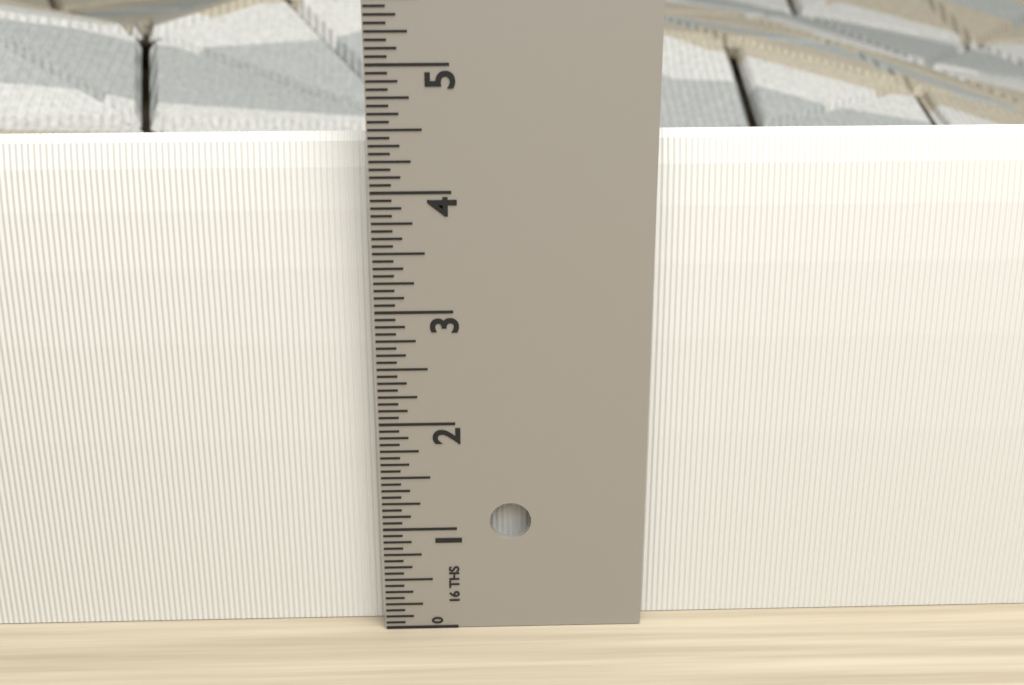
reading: 4.3750 in
